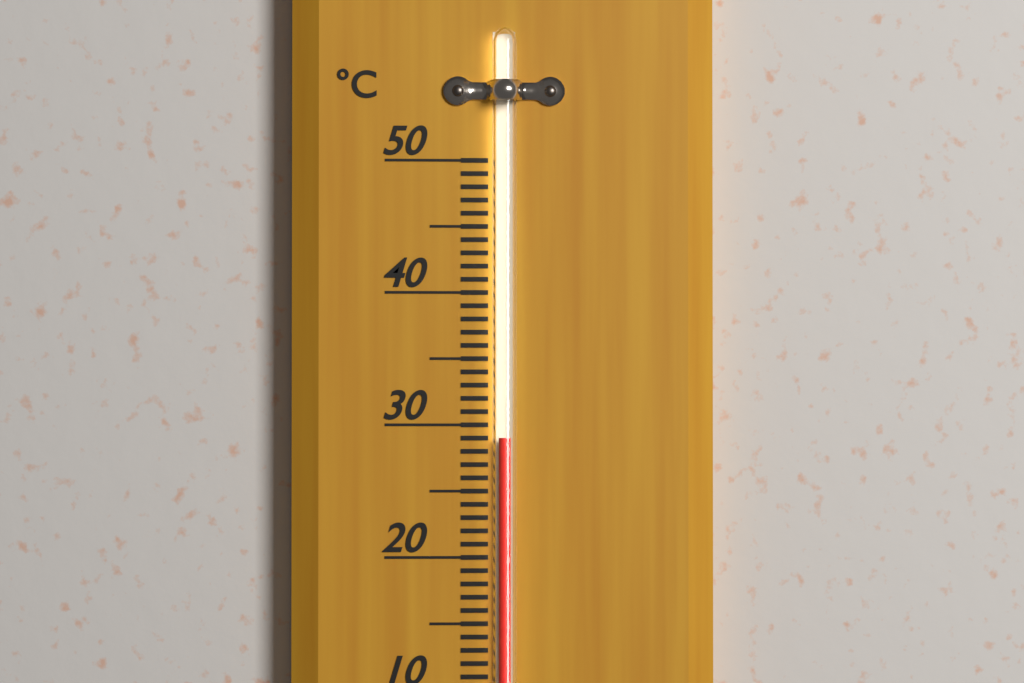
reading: 29 °C
